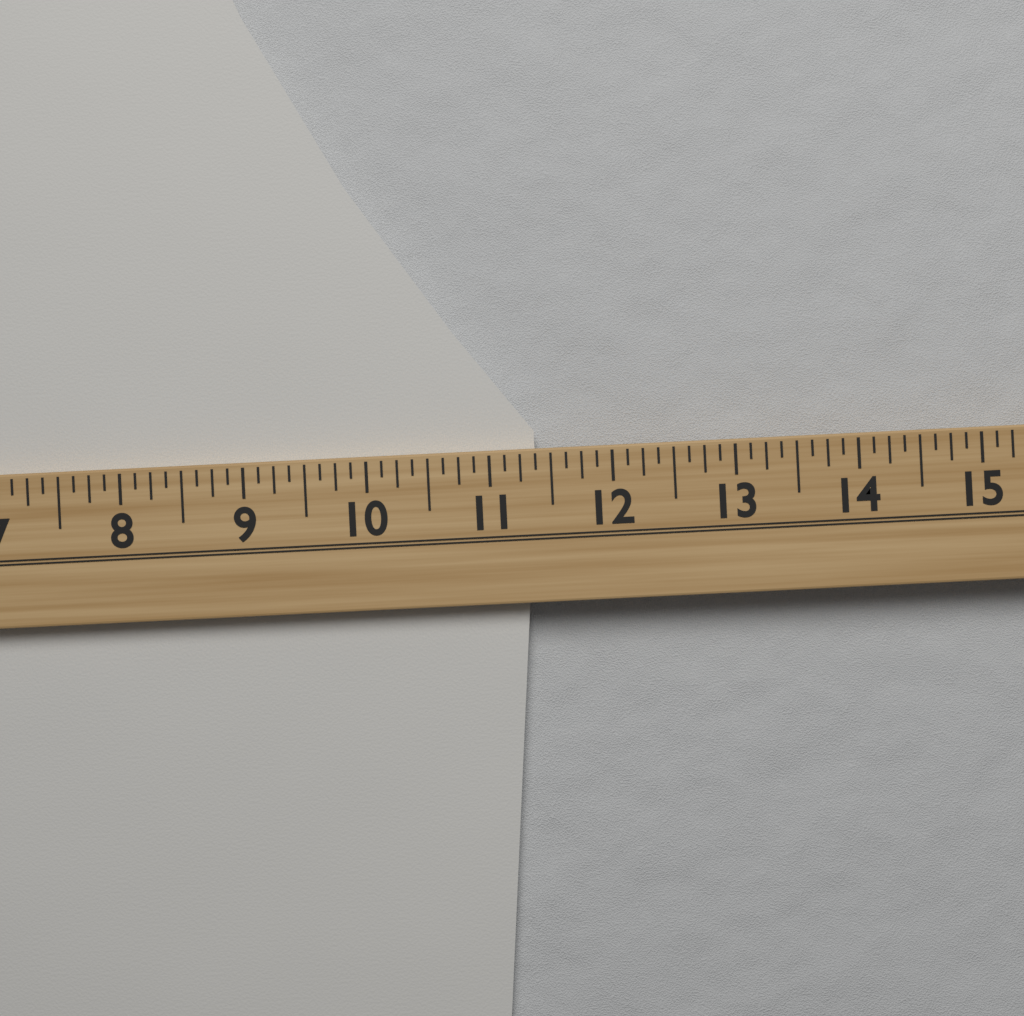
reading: 11.375 (no unit)
